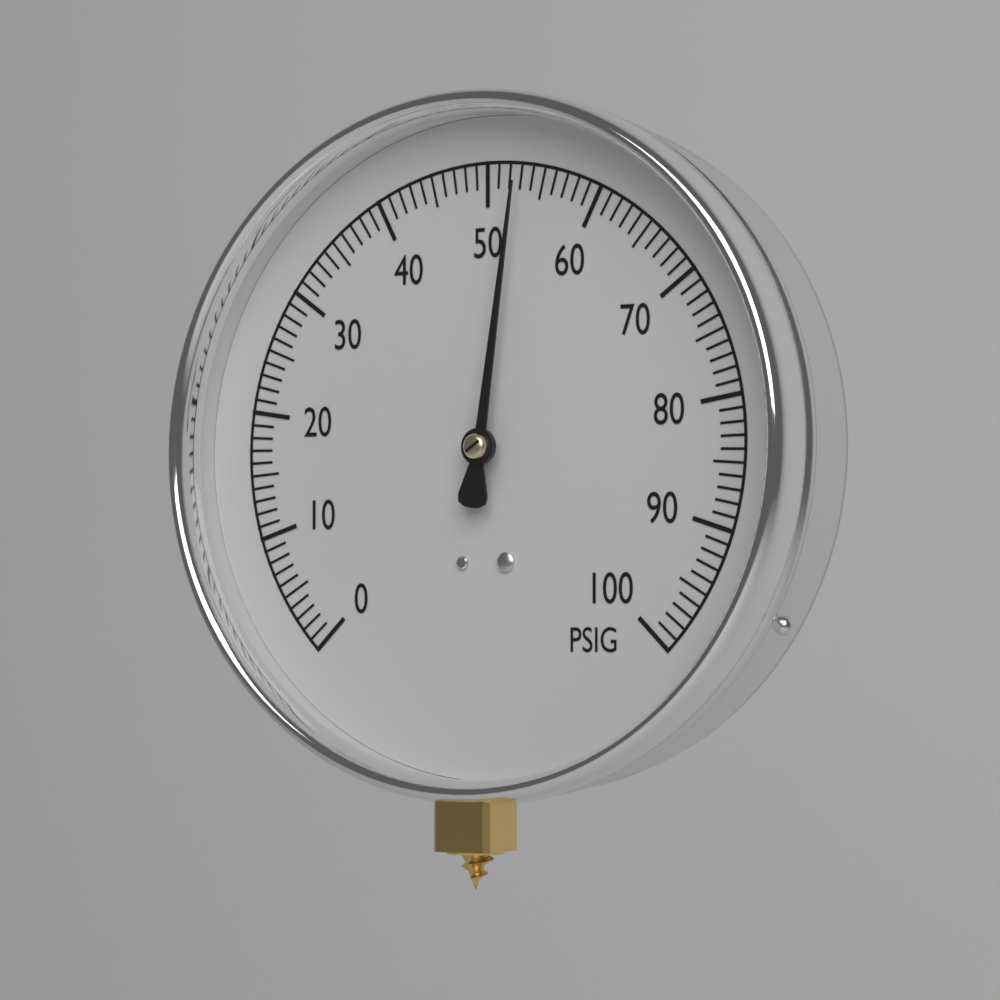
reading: 53 PSIG
